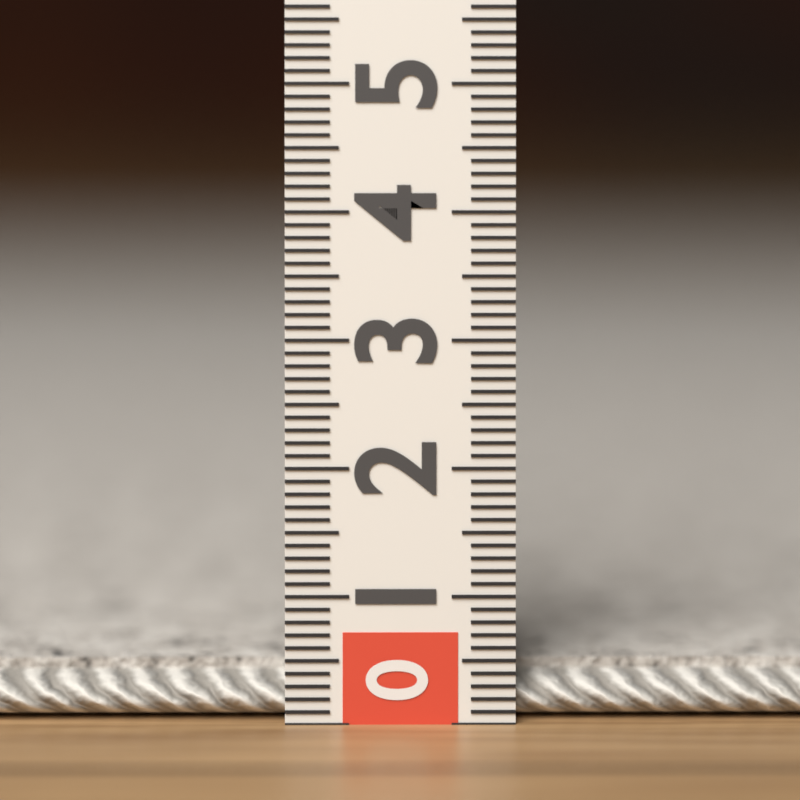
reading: 0.5 (no unit)
